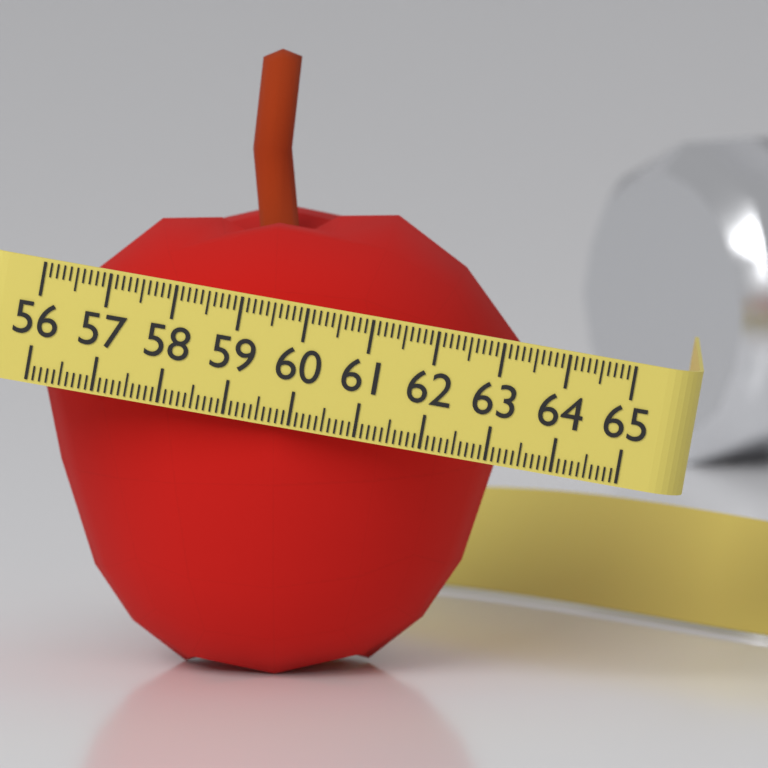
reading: 63.3 (no unit)
